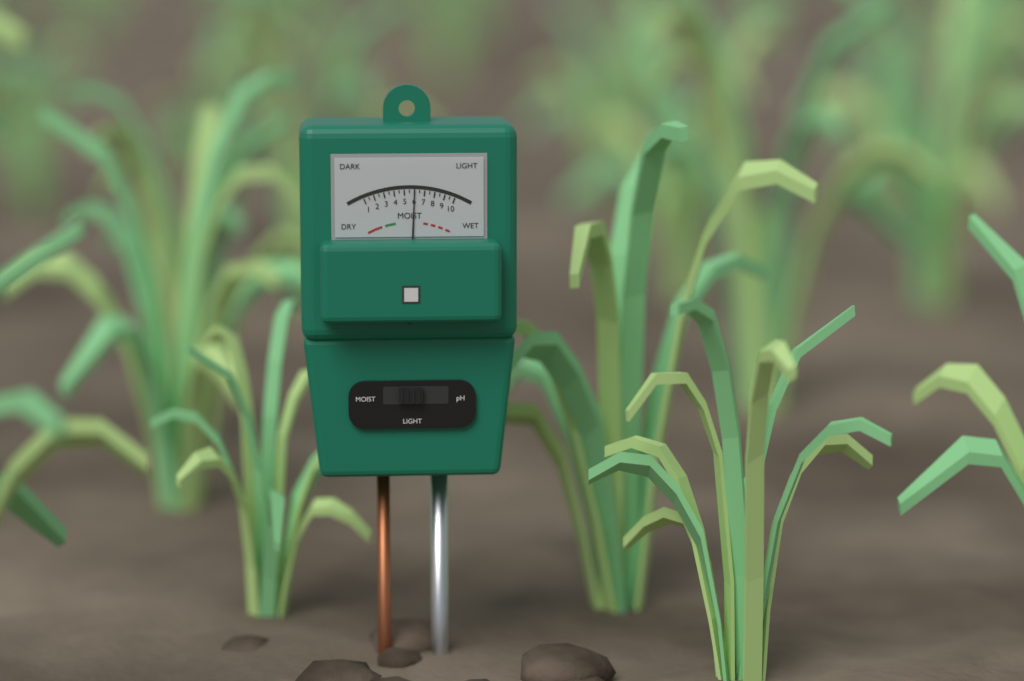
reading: 6.0 (no unit)
